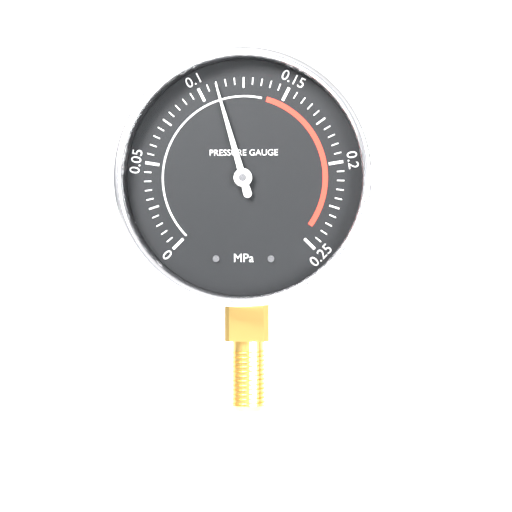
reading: 0.110 MPa
